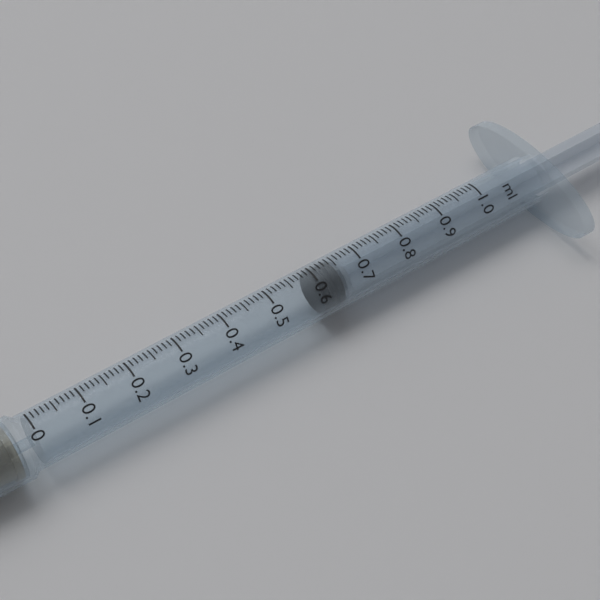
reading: 0.60 ml
